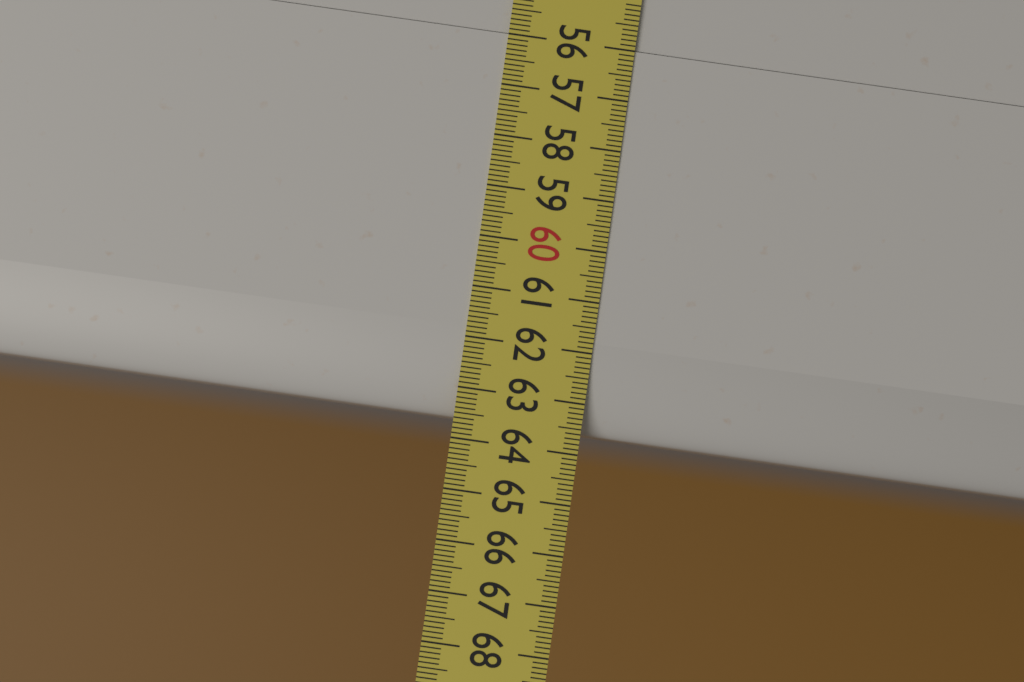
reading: 63.6 (no unit)
